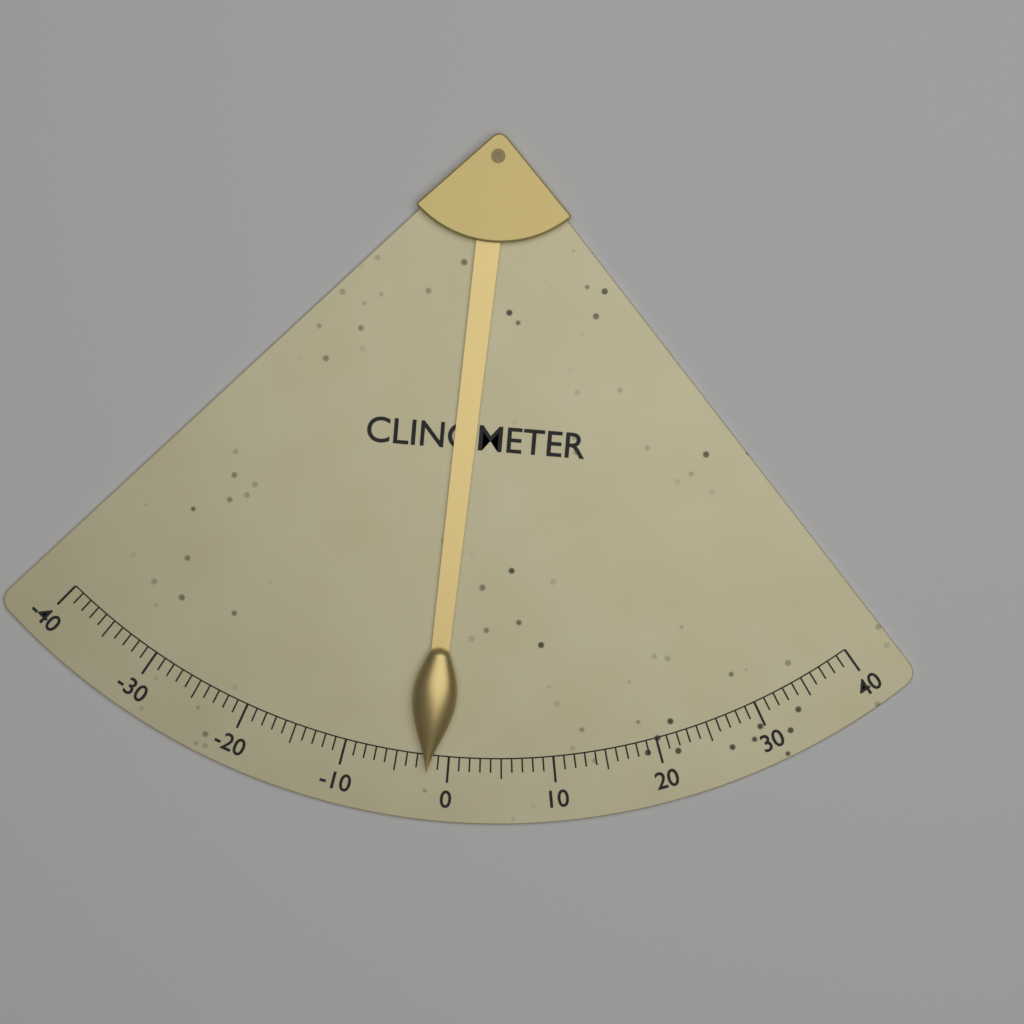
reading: -2 (no unit)
